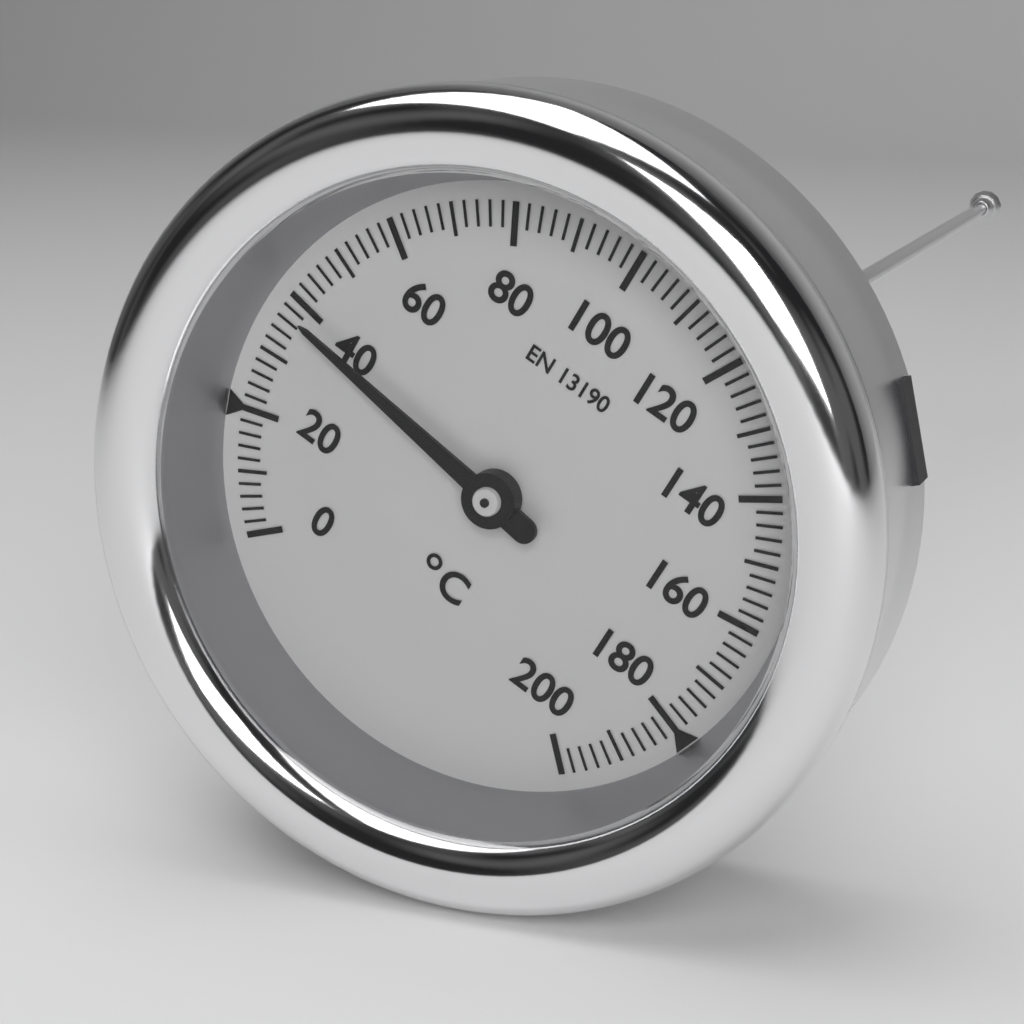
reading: 38 °C
